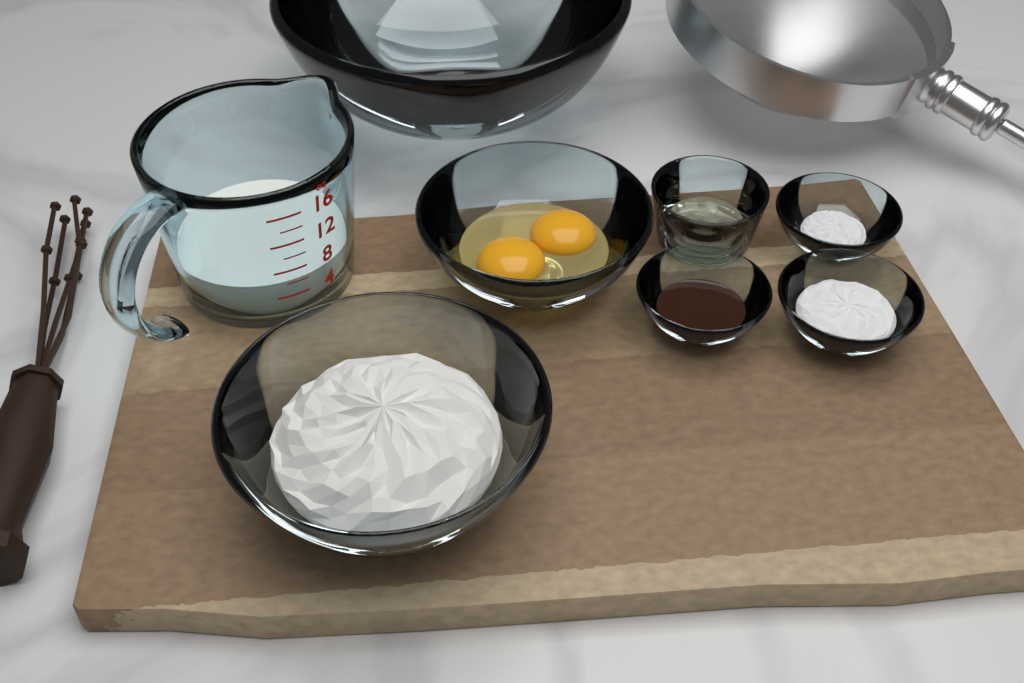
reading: 6 oz
